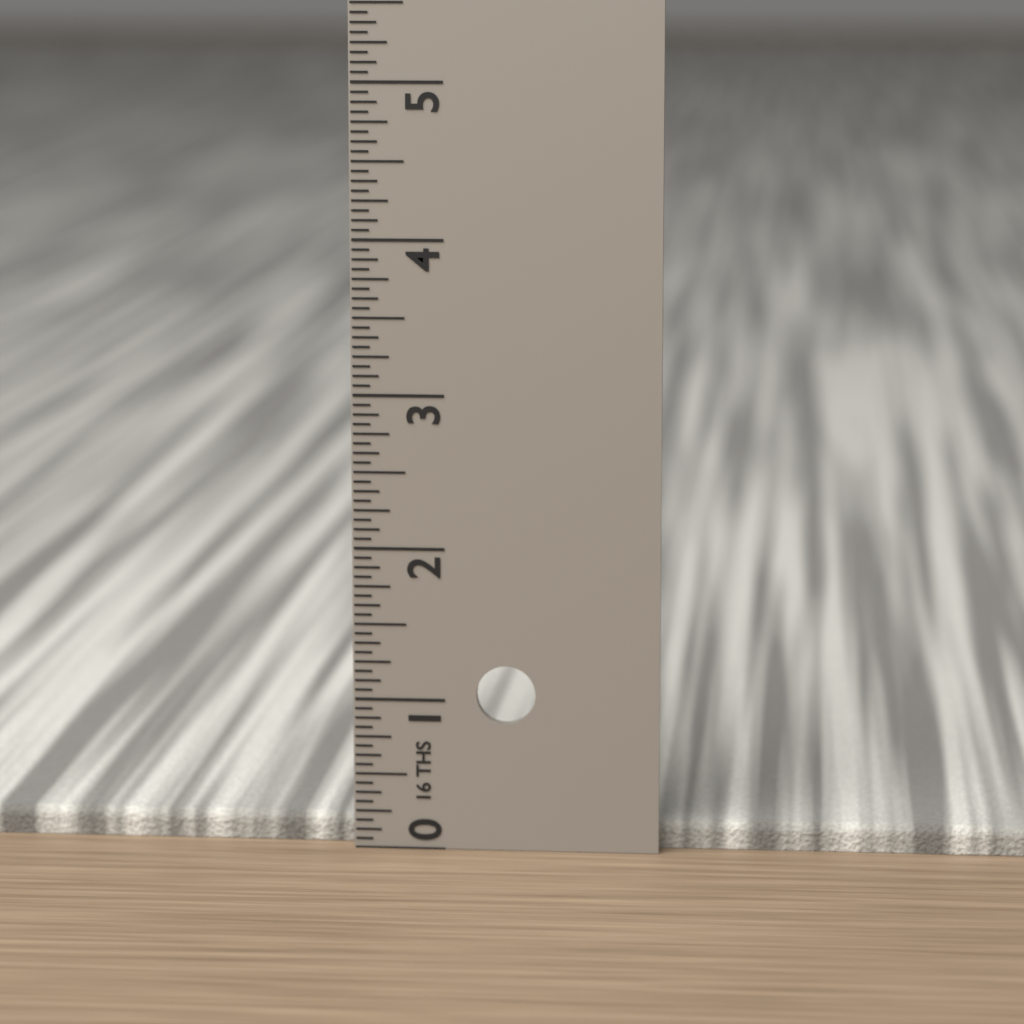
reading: 0.1875 in
